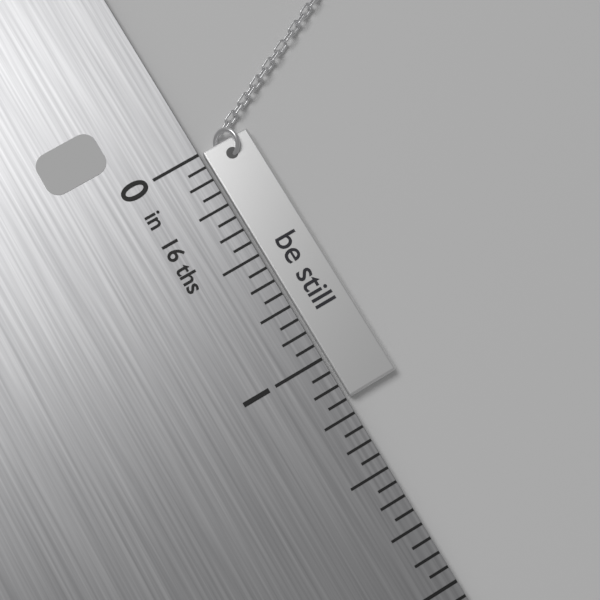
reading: 1.1875 in
